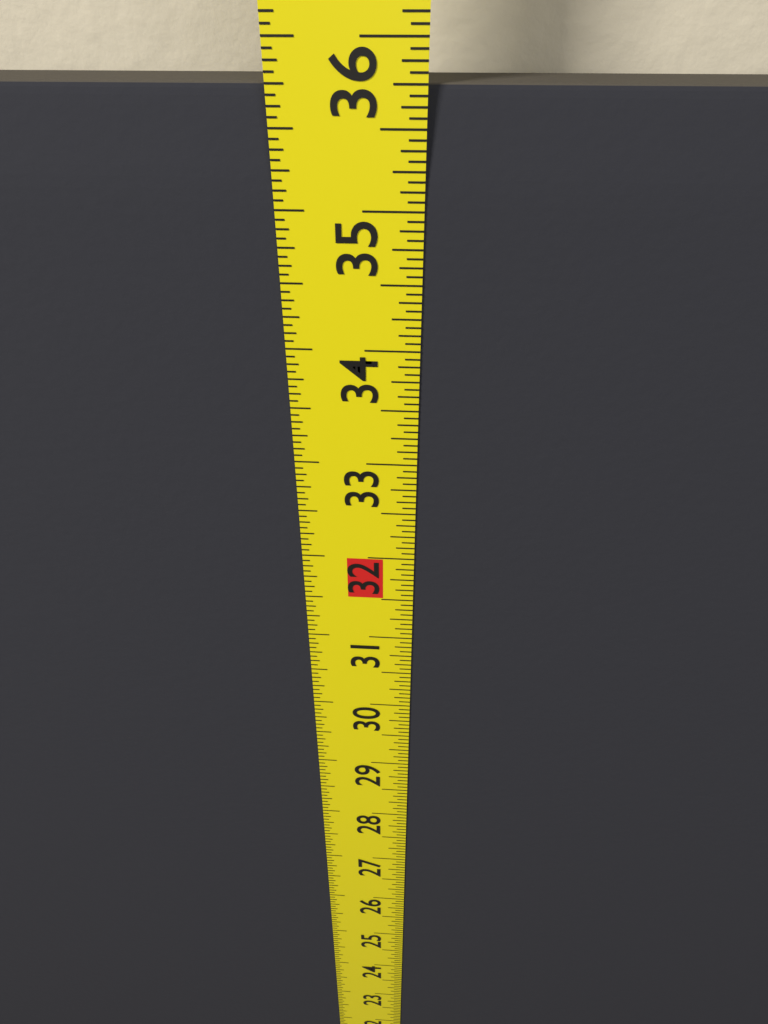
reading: 35.7500 in
